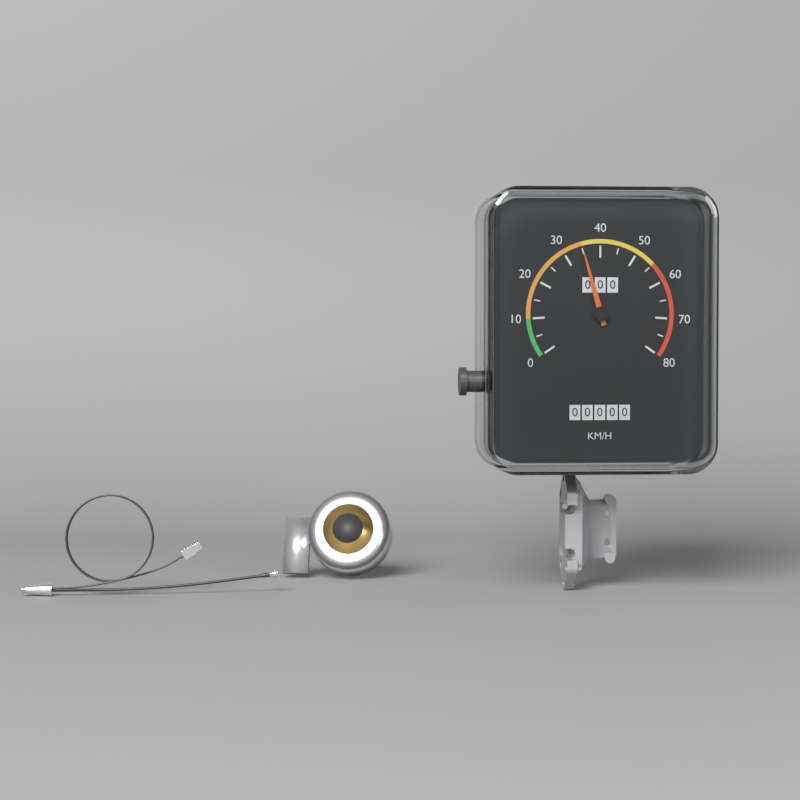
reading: 35 km/h
